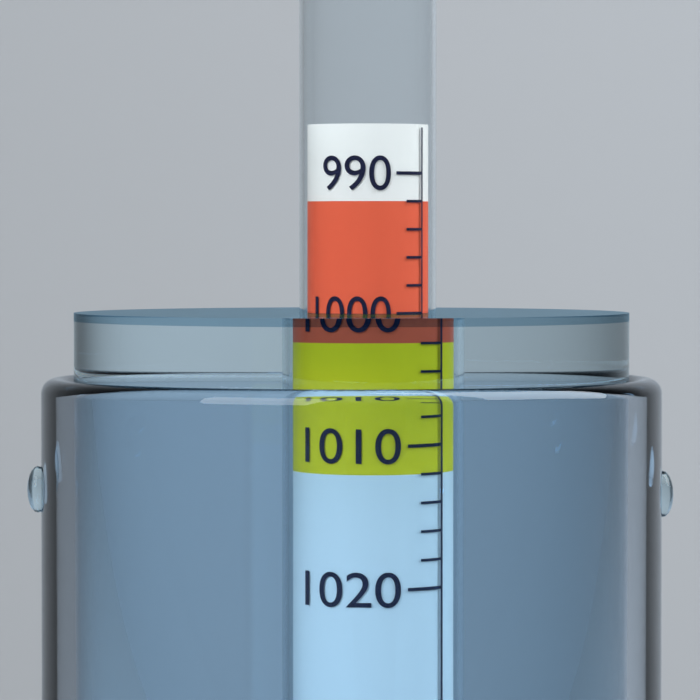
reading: 1000 (no unit)
